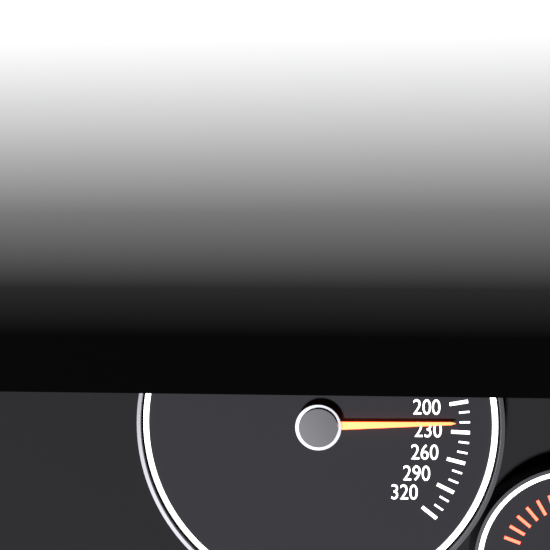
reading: 220 km/h
